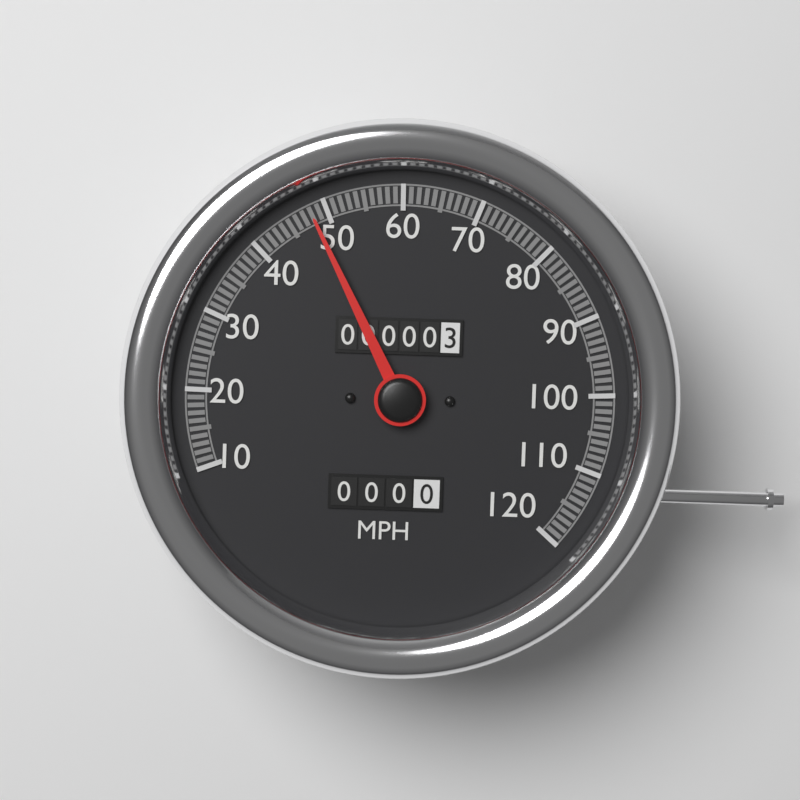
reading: 48 MPH
